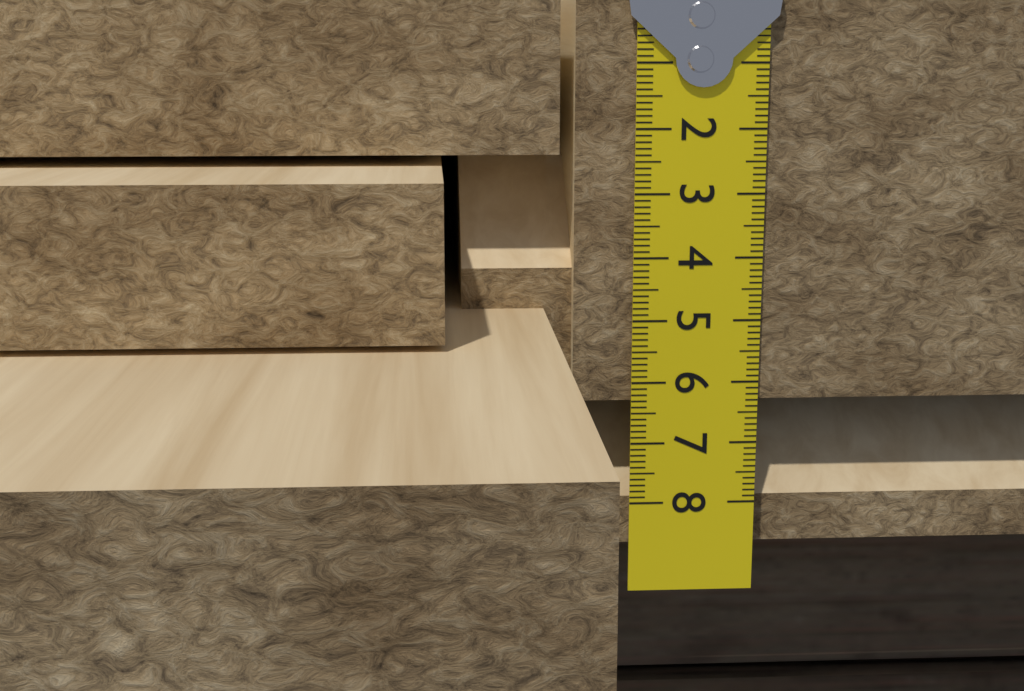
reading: 6.3 cm
